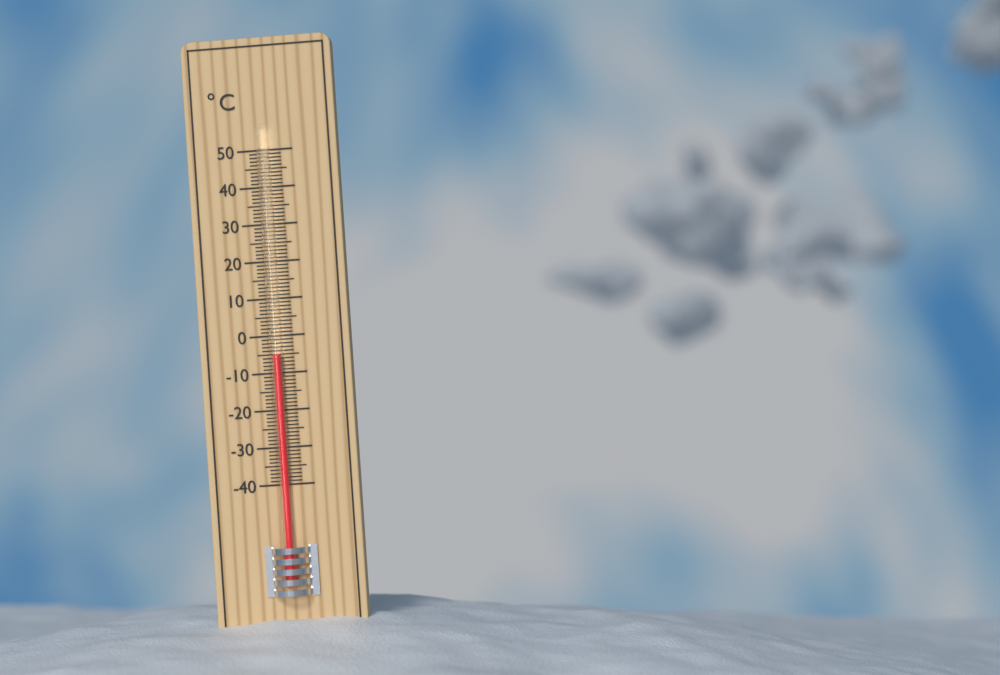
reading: -5 °C
